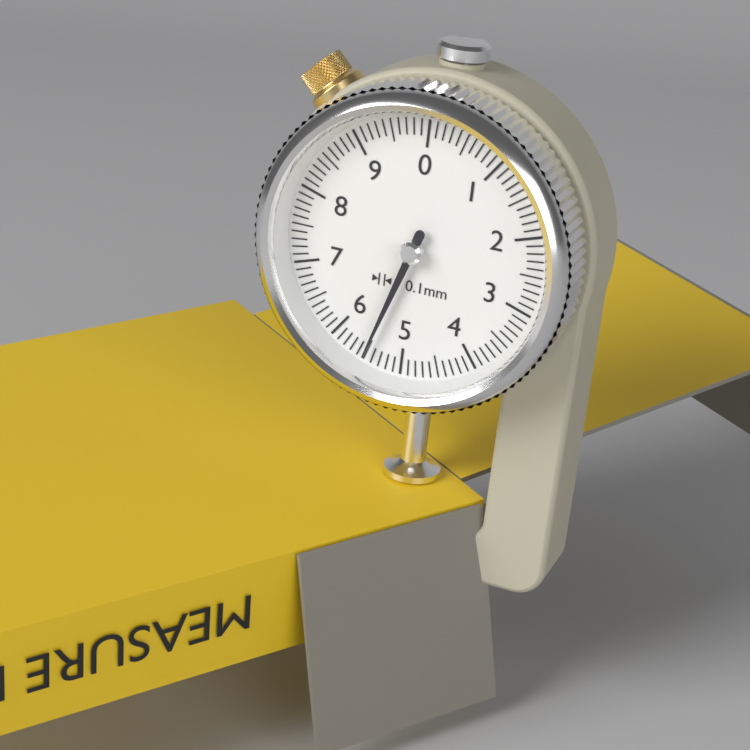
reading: 5.5 mm
